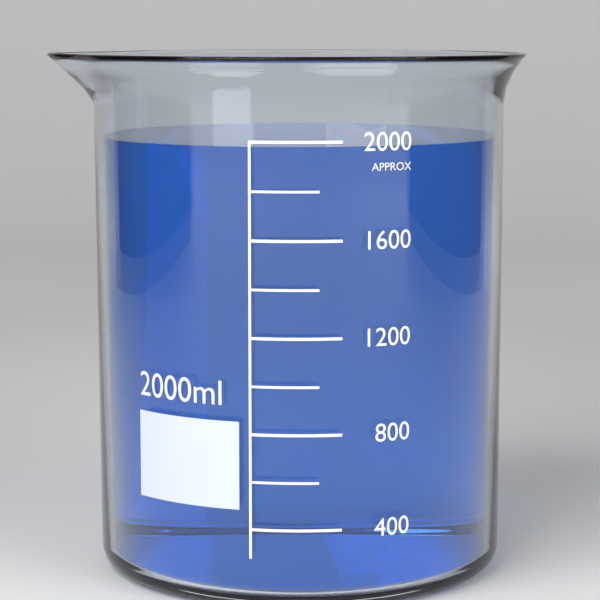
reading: 1980 ml
